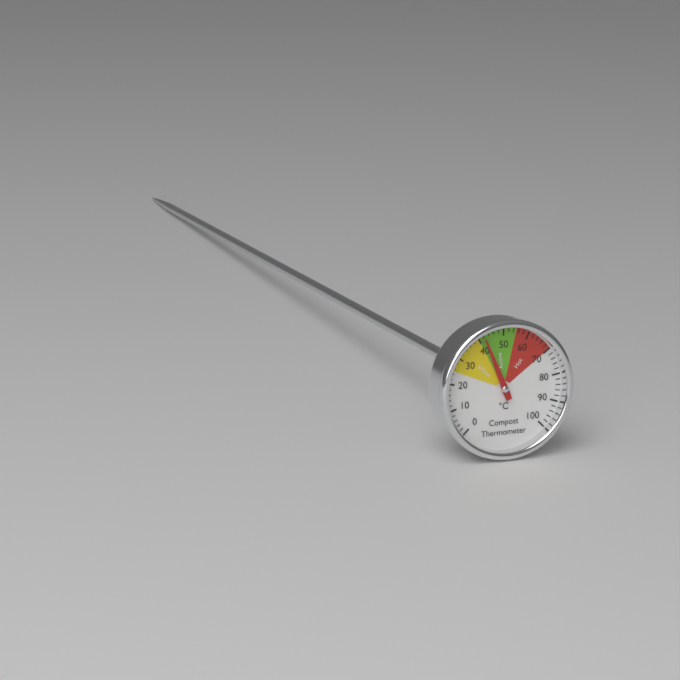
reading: 42 °C
